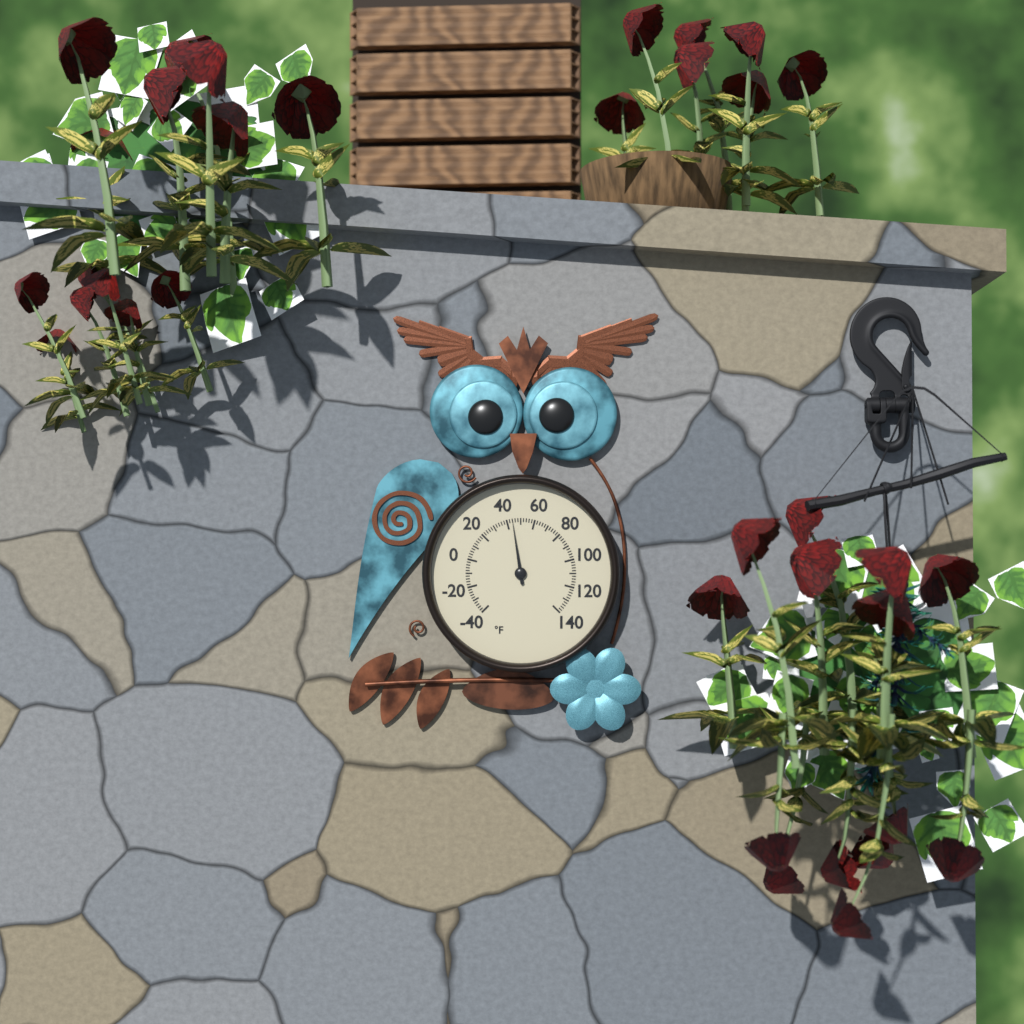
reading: 44 °F
